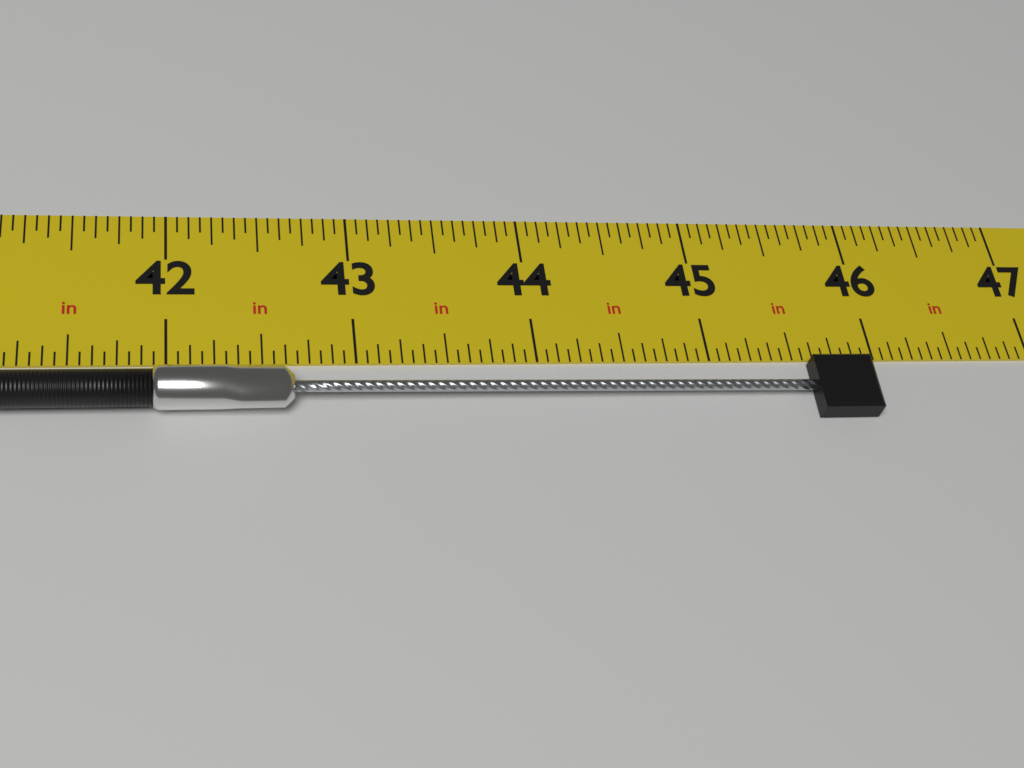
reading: 45.9375 in
